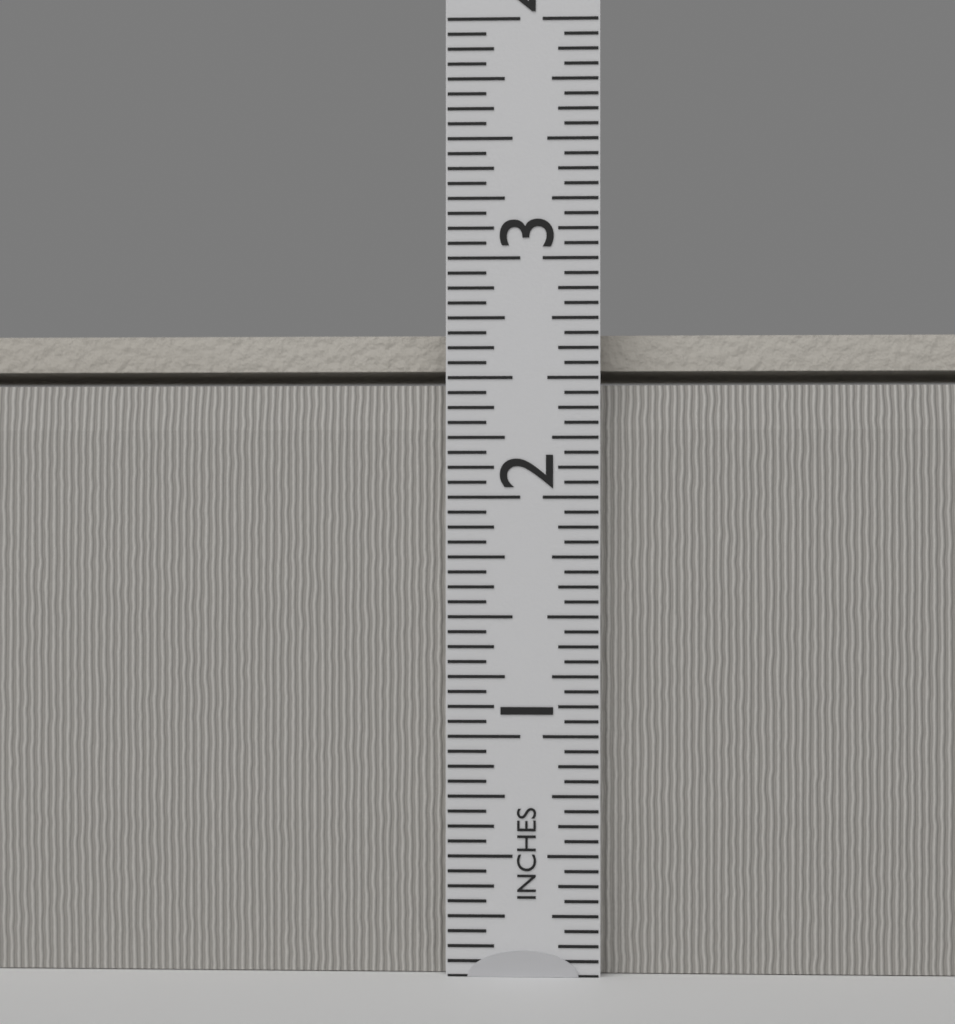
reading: 2.6875 in
